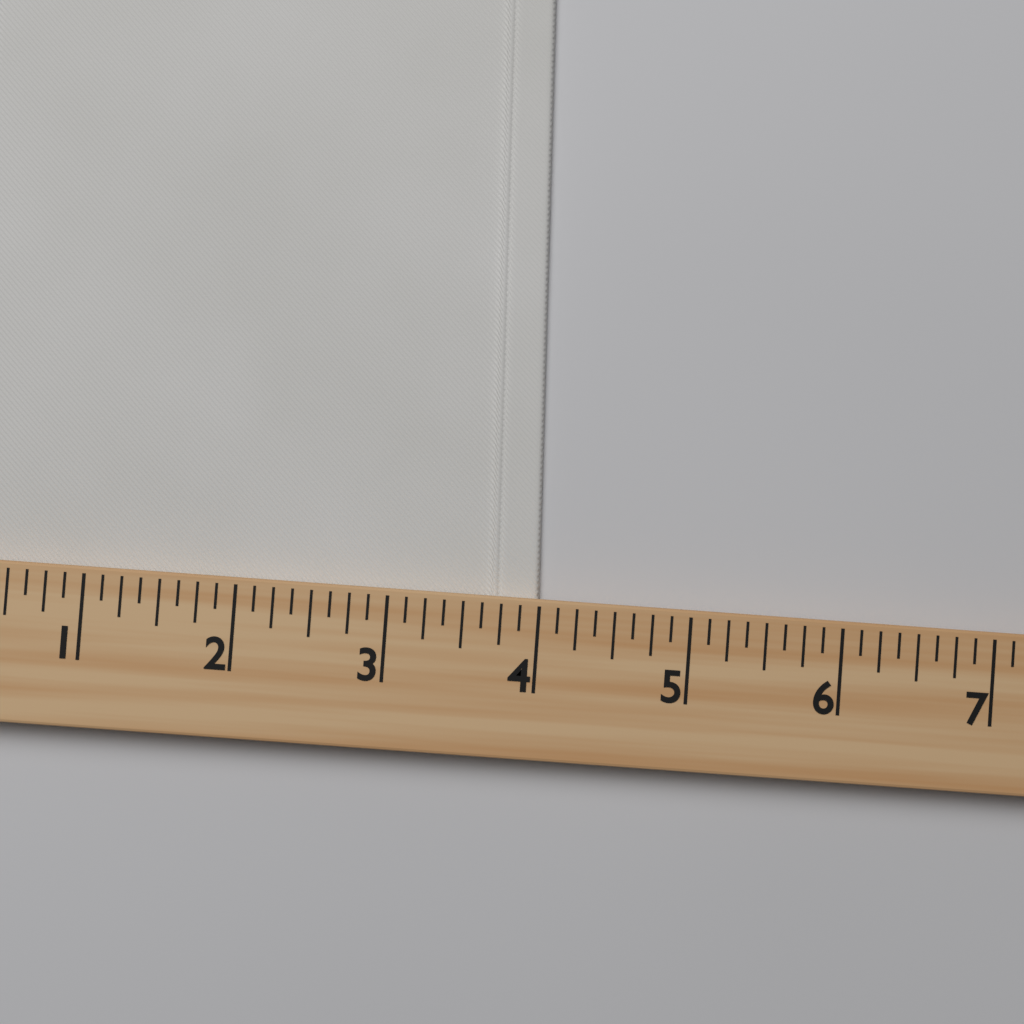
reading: 4.000 (no unit)
